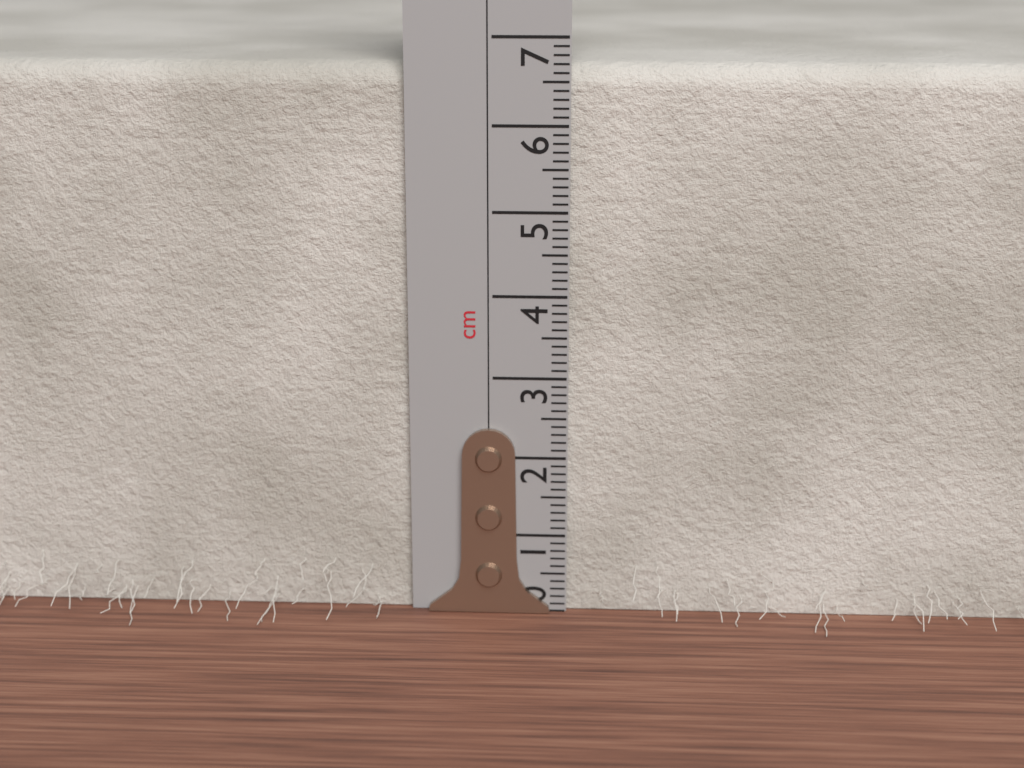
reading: 6.7 cm
